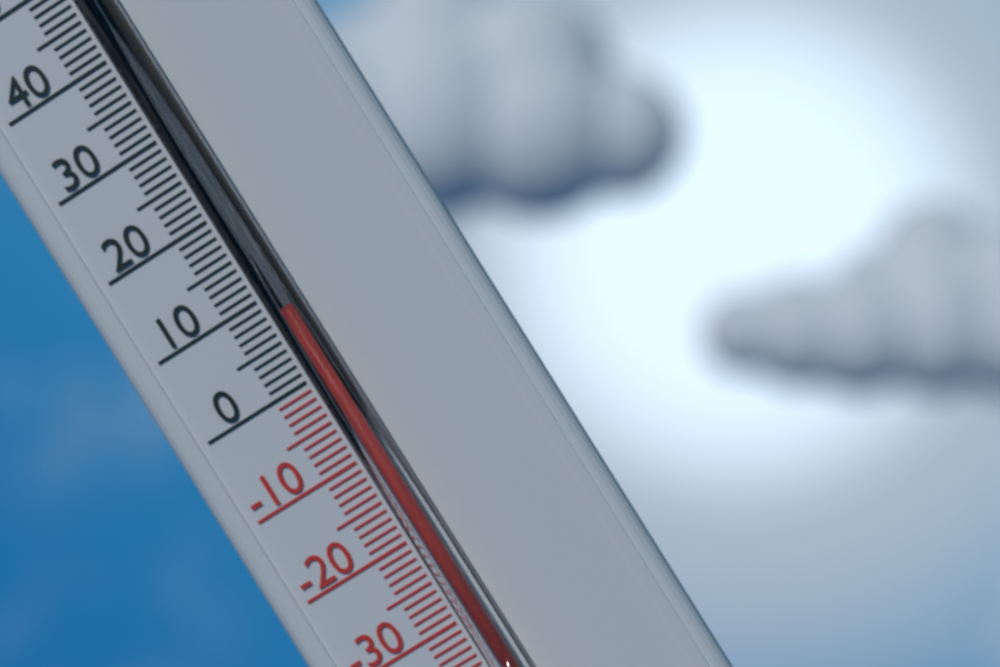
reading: 7 °C
